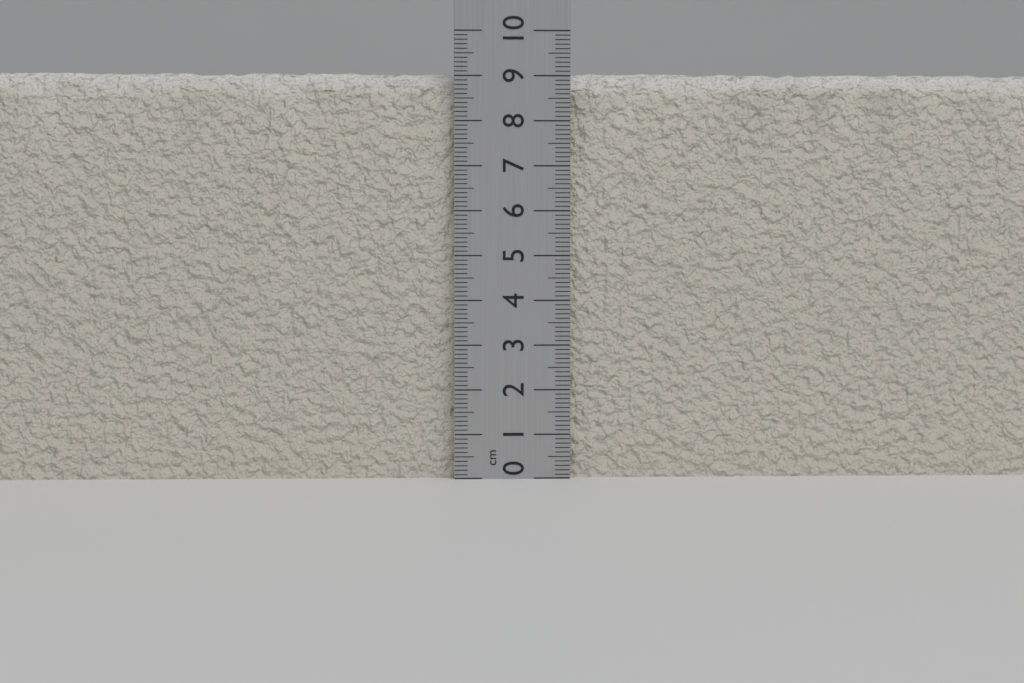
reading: 9.1 cm
